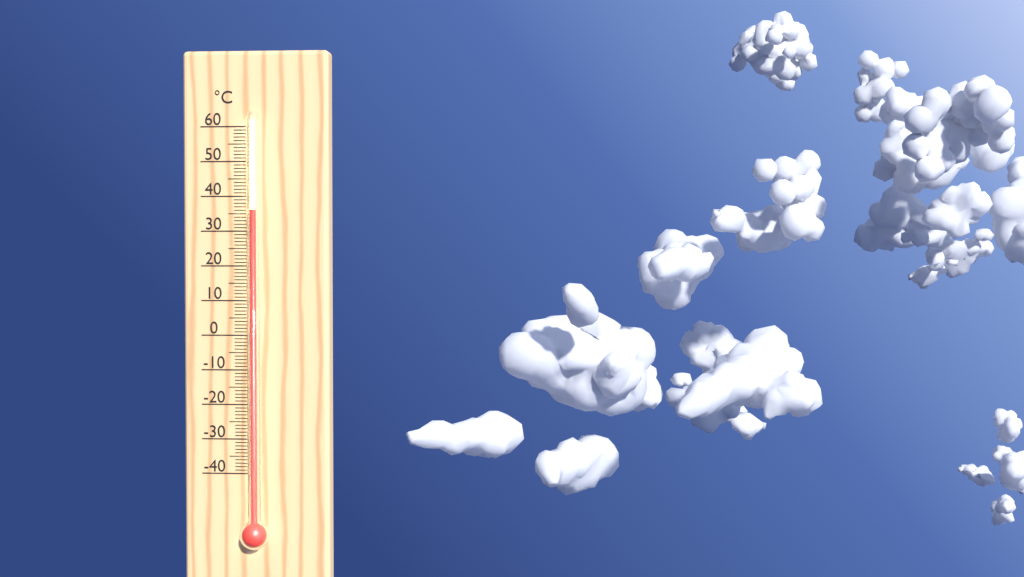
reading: 36 °C
